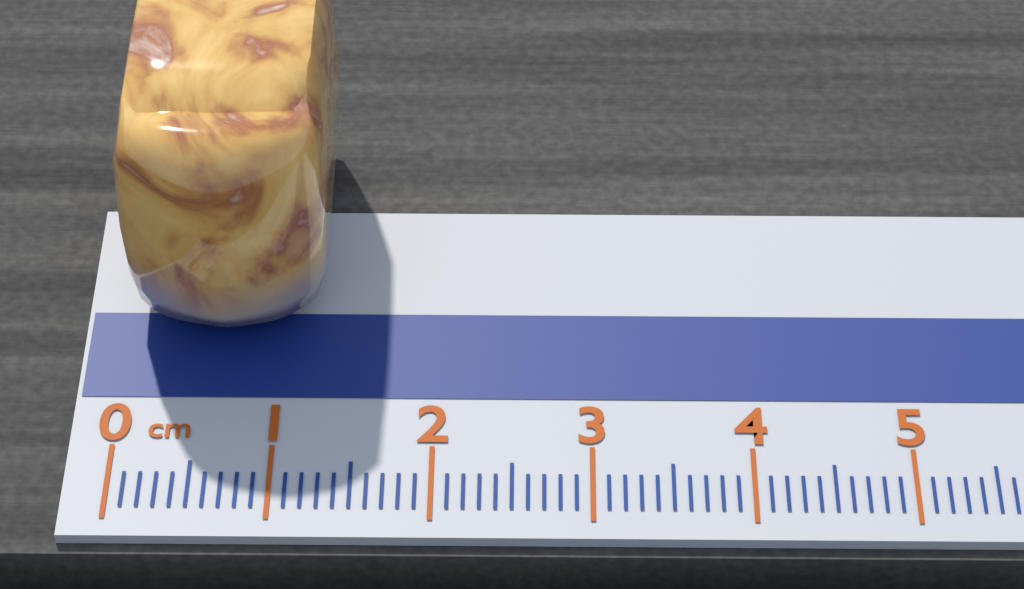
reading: 1.3 cm
